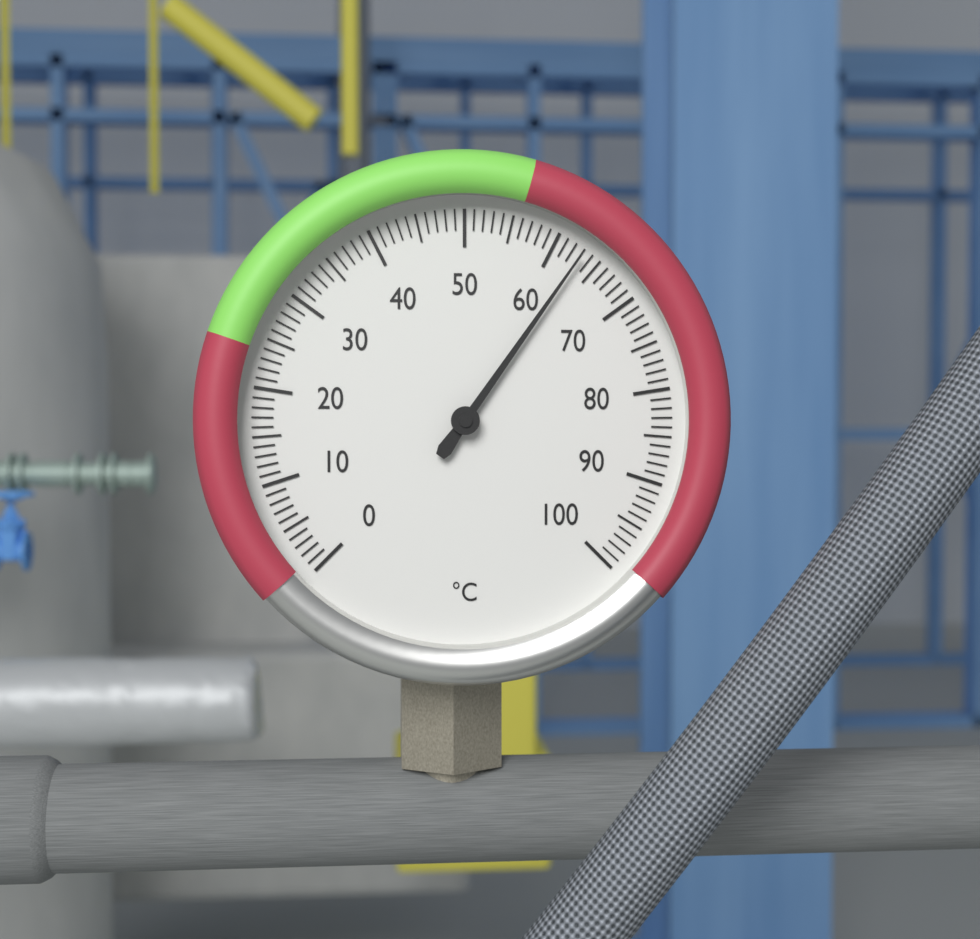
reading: 63 °C
